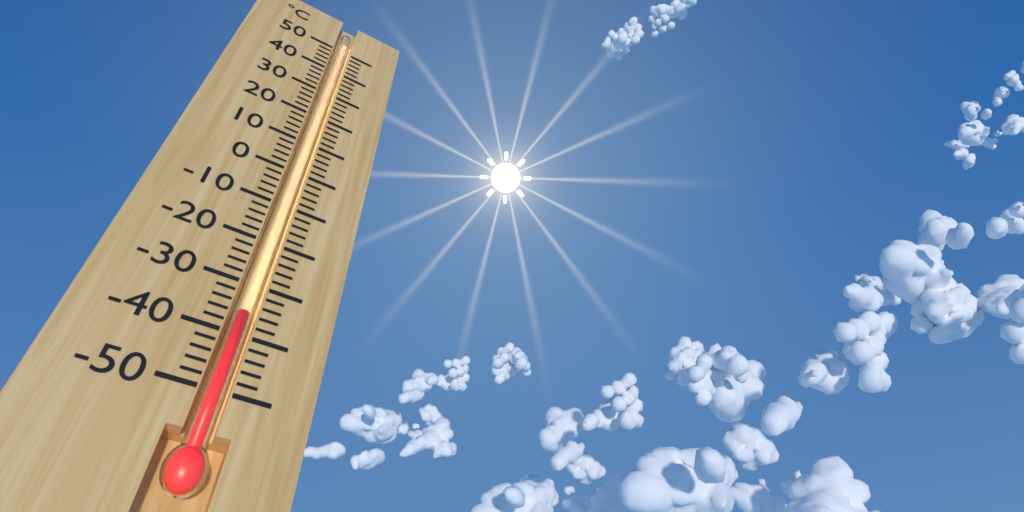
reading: -36 °C
